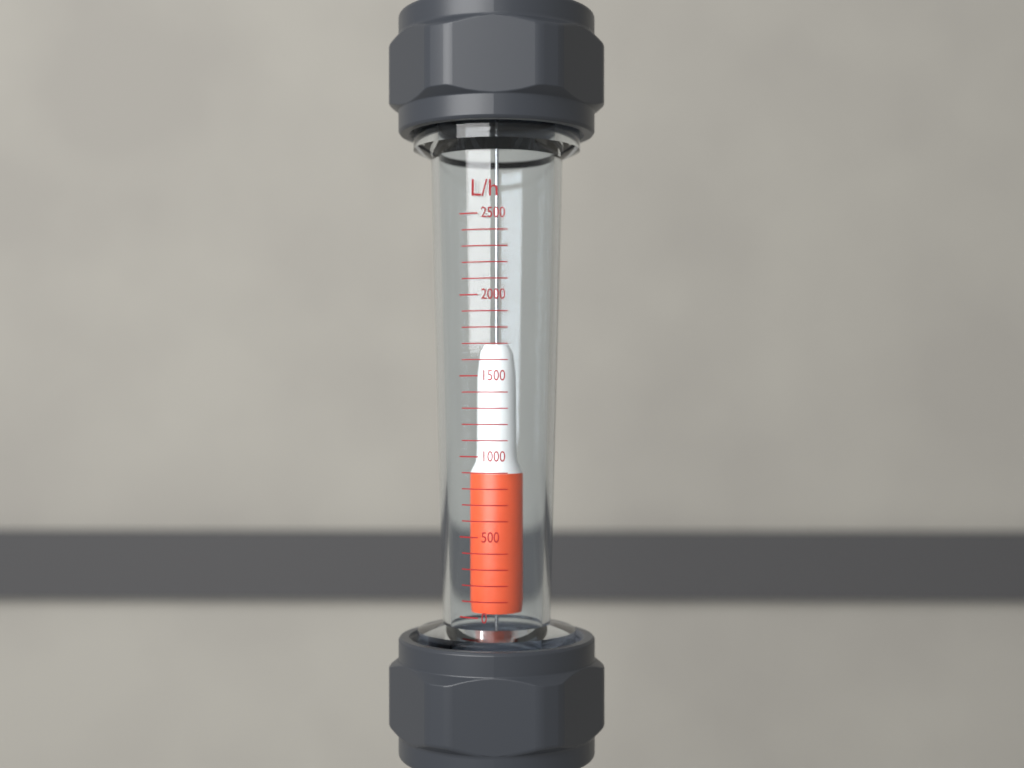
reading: 1700 L/h
